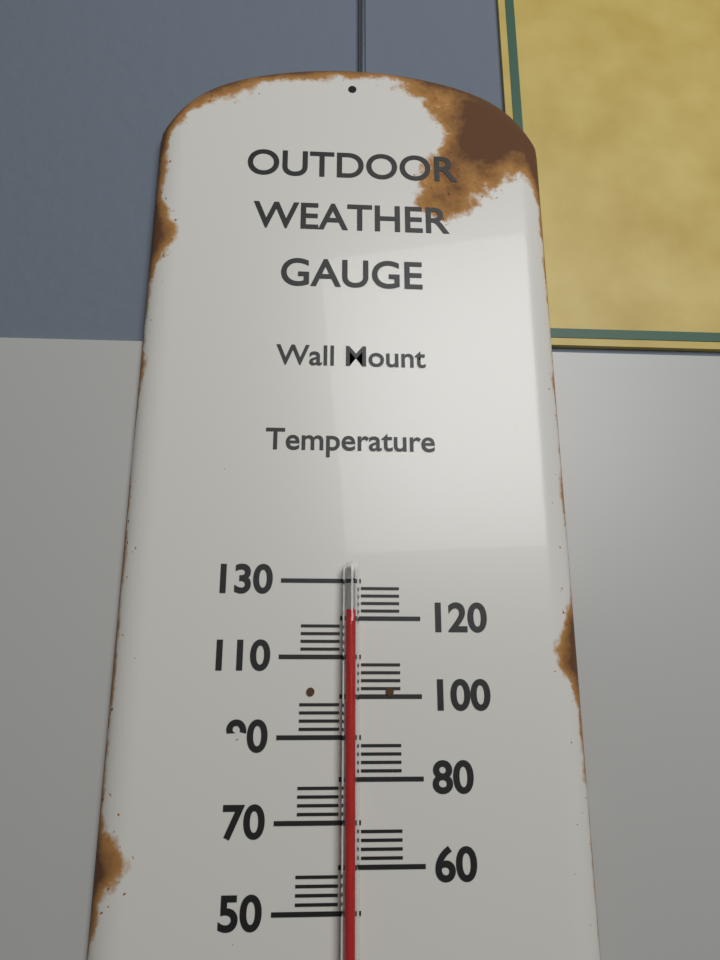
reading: 122 (no unit)
